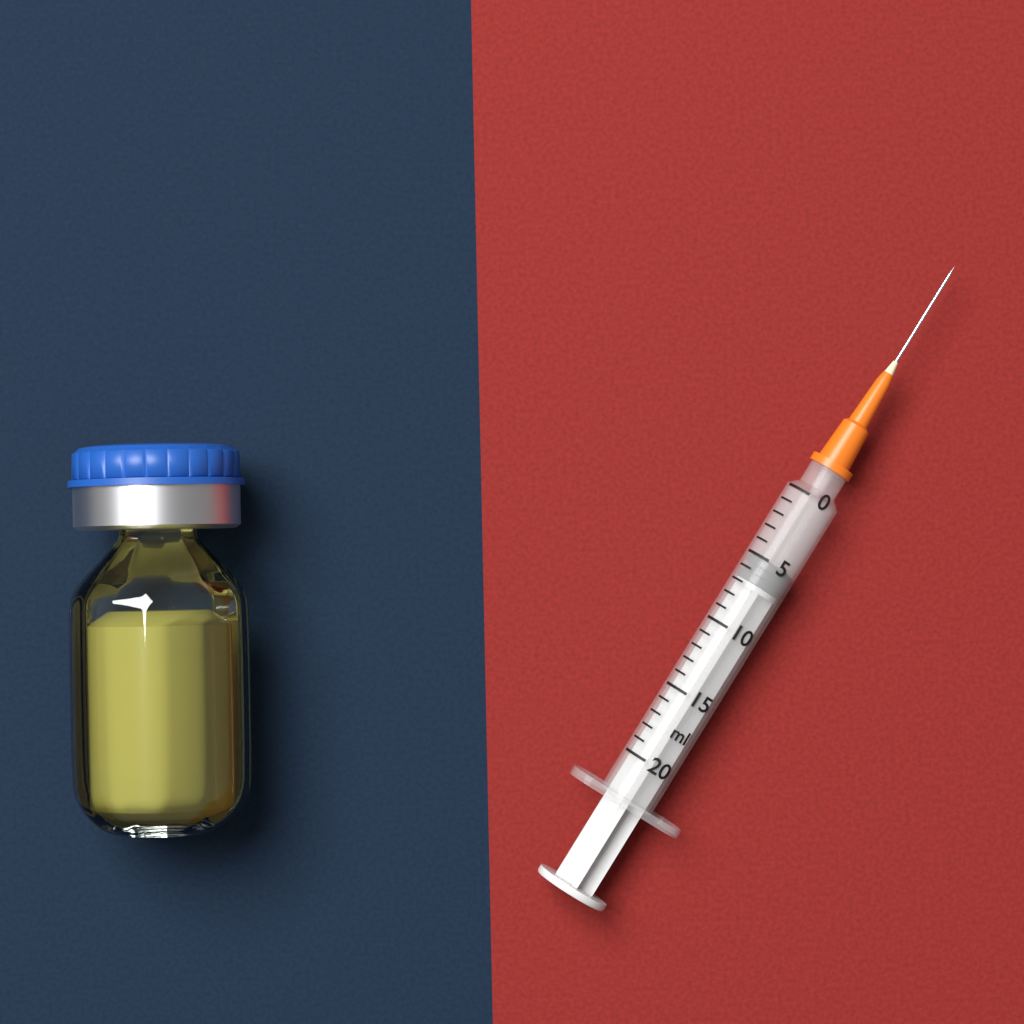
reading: 5 ml
